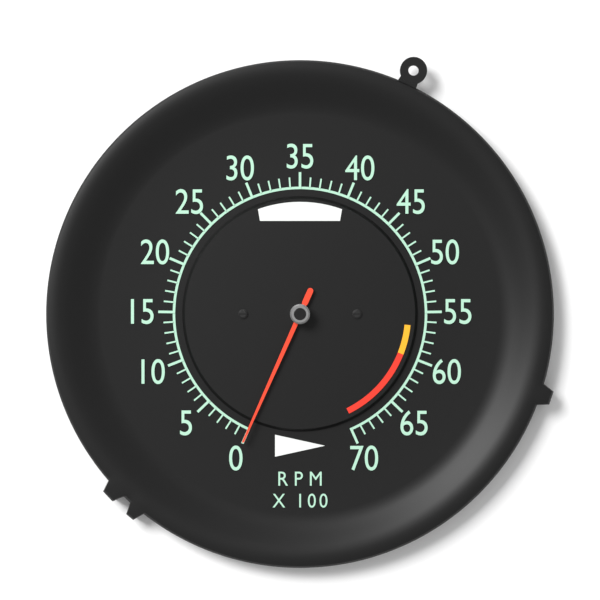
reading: 0 RPM
